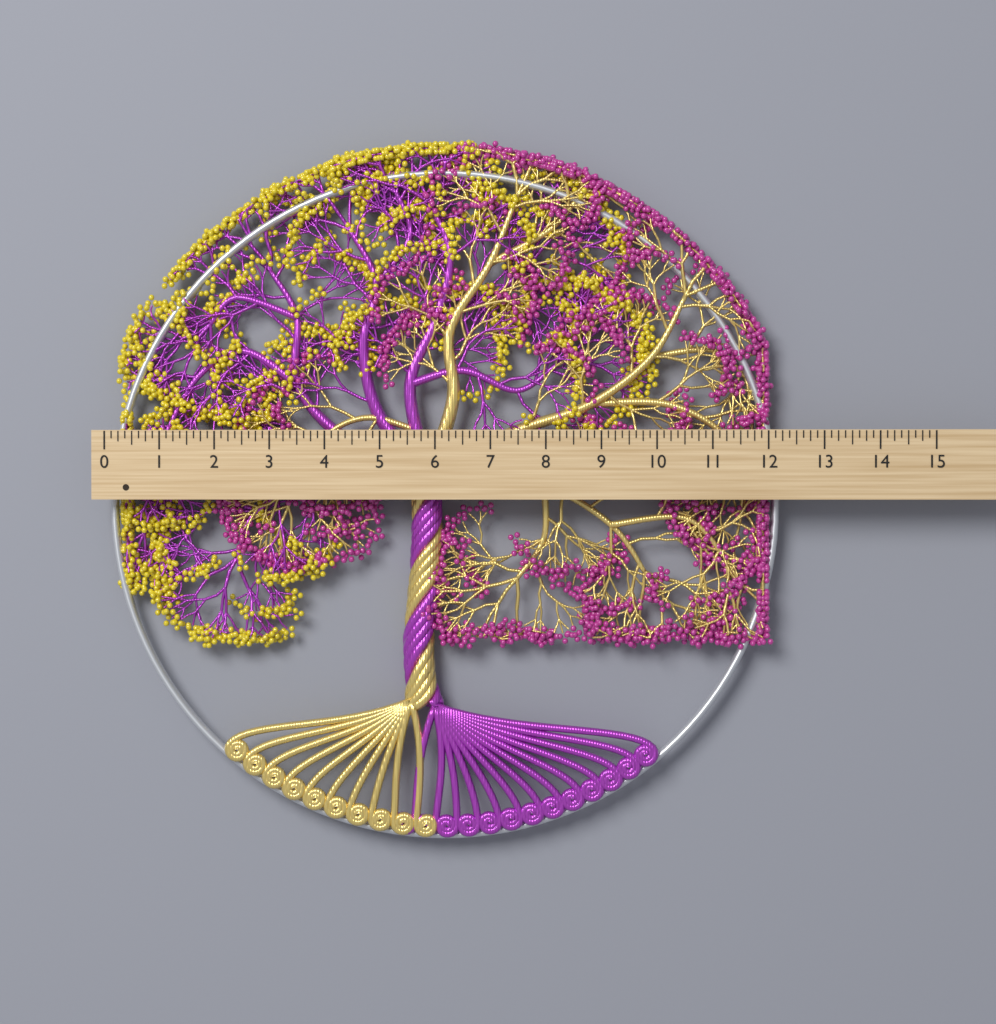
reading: 12.250 (no unit)
